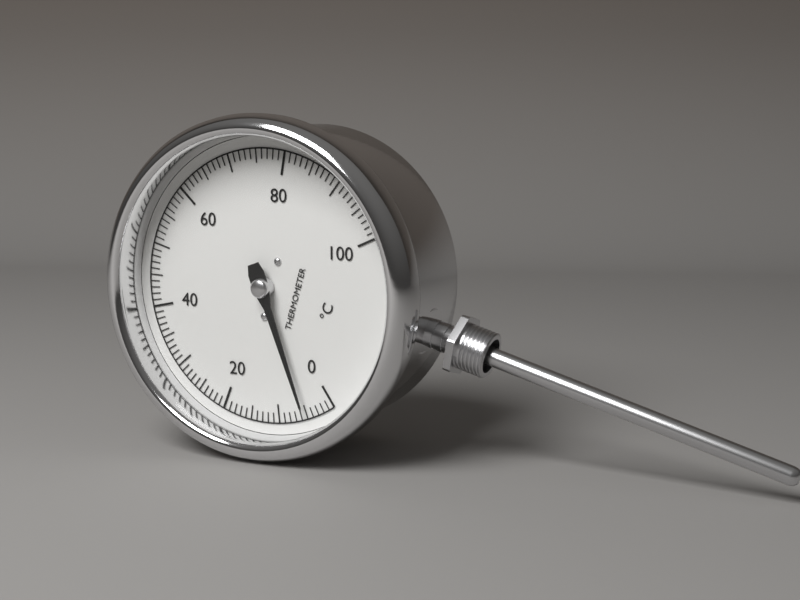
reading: 5 °C
